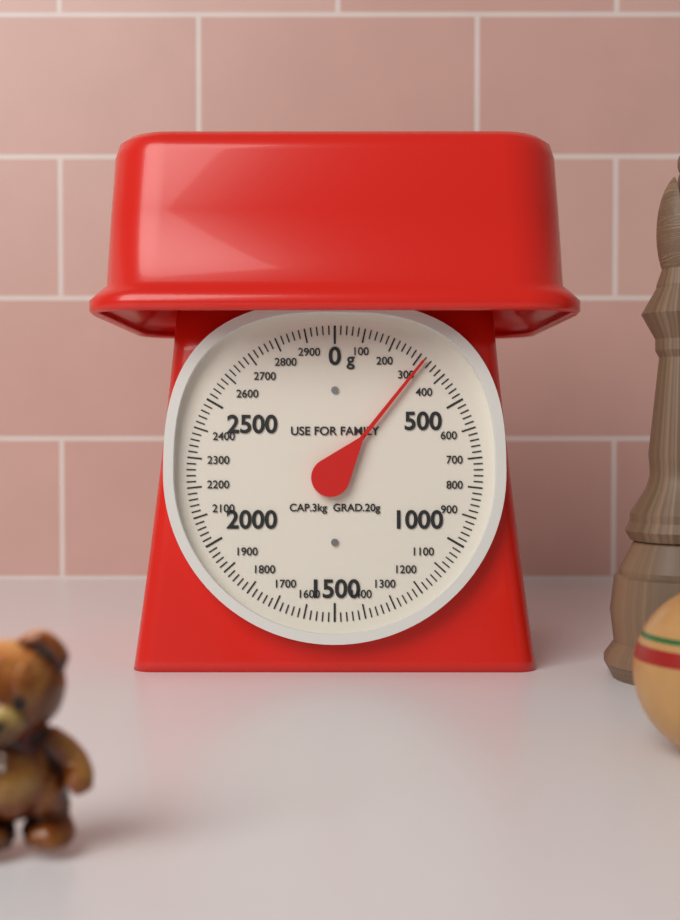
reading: 320 g
